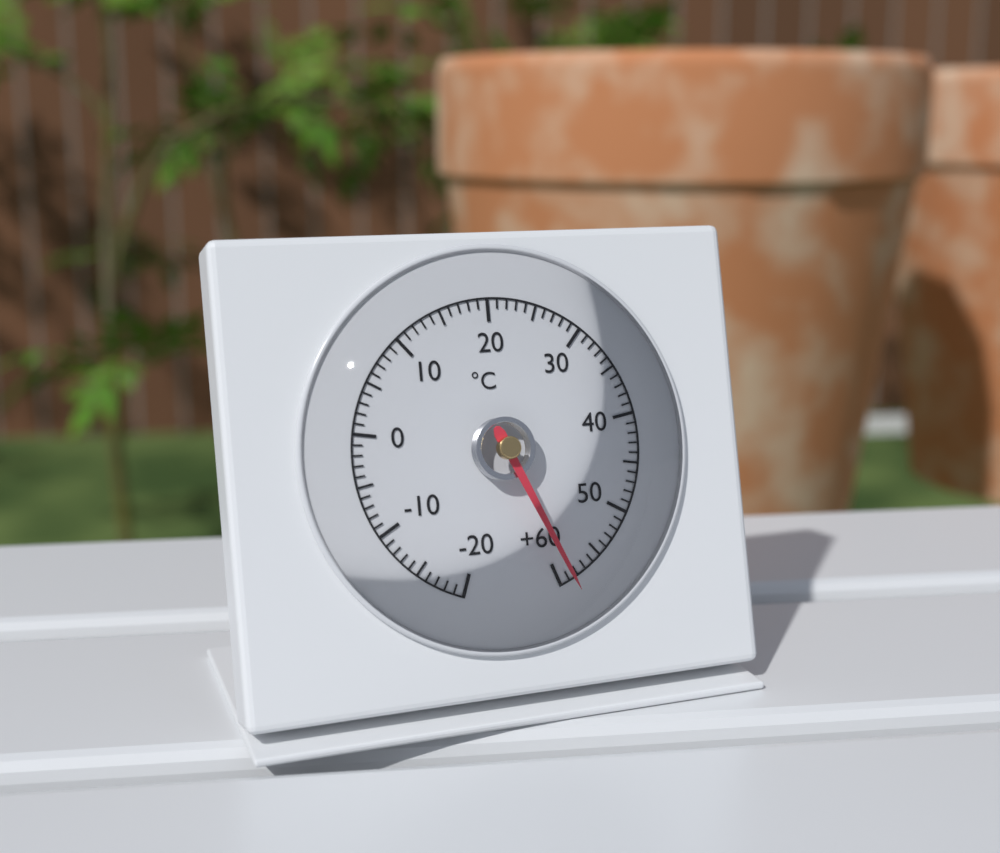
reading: 59 °C
